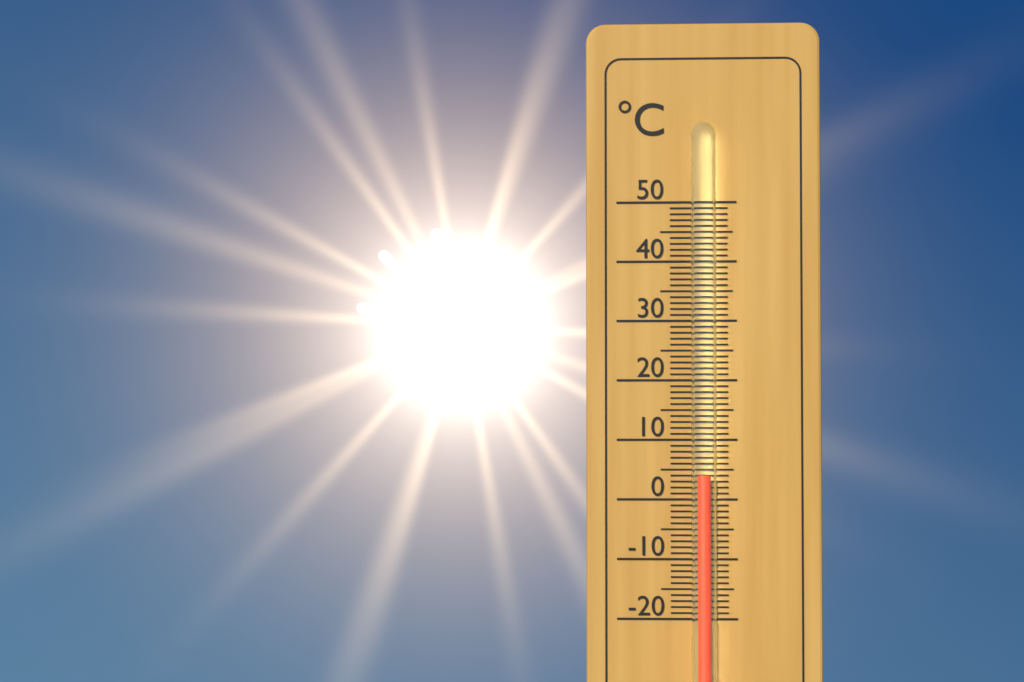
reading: 4 °C
